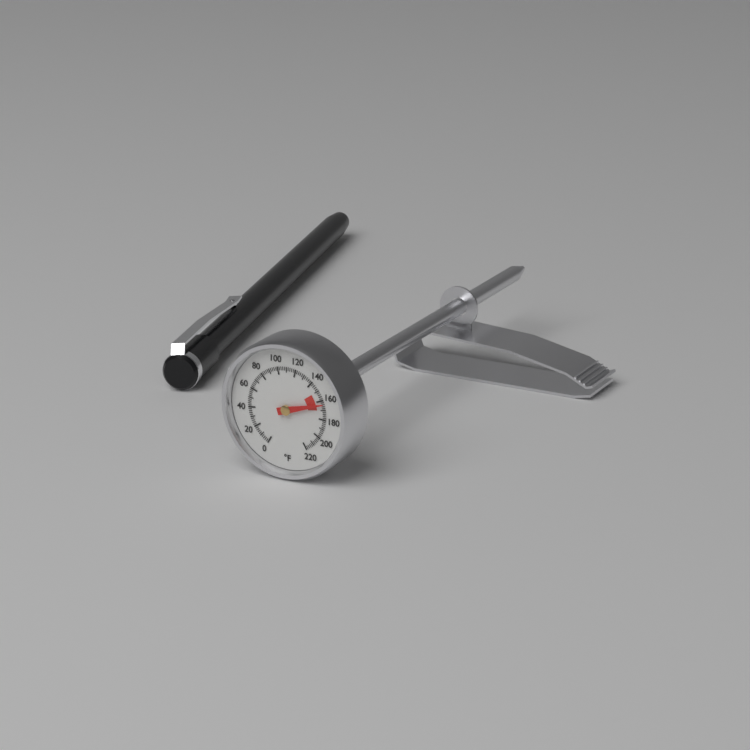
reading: 164 °F
